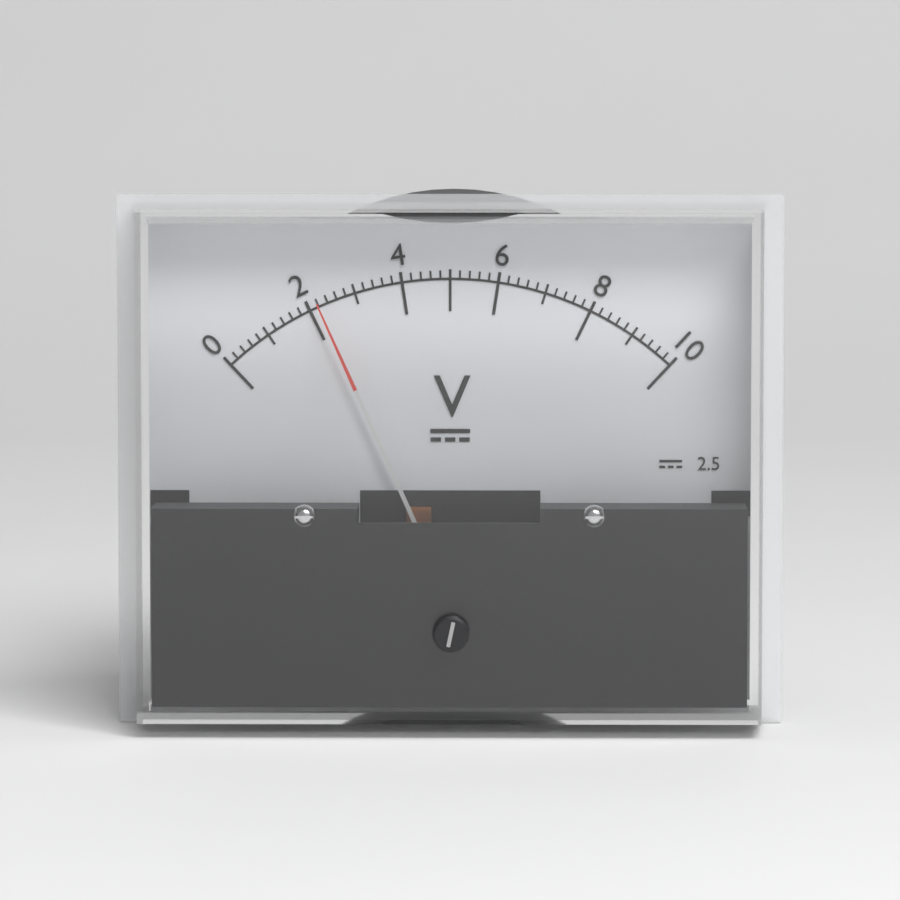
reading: 2.2 V
